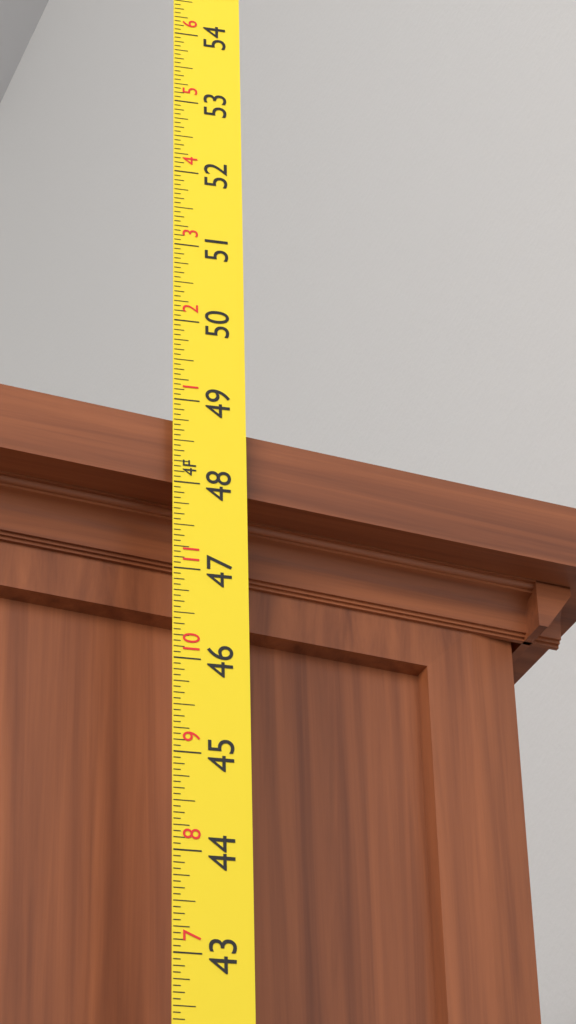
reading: 48.8125 in
